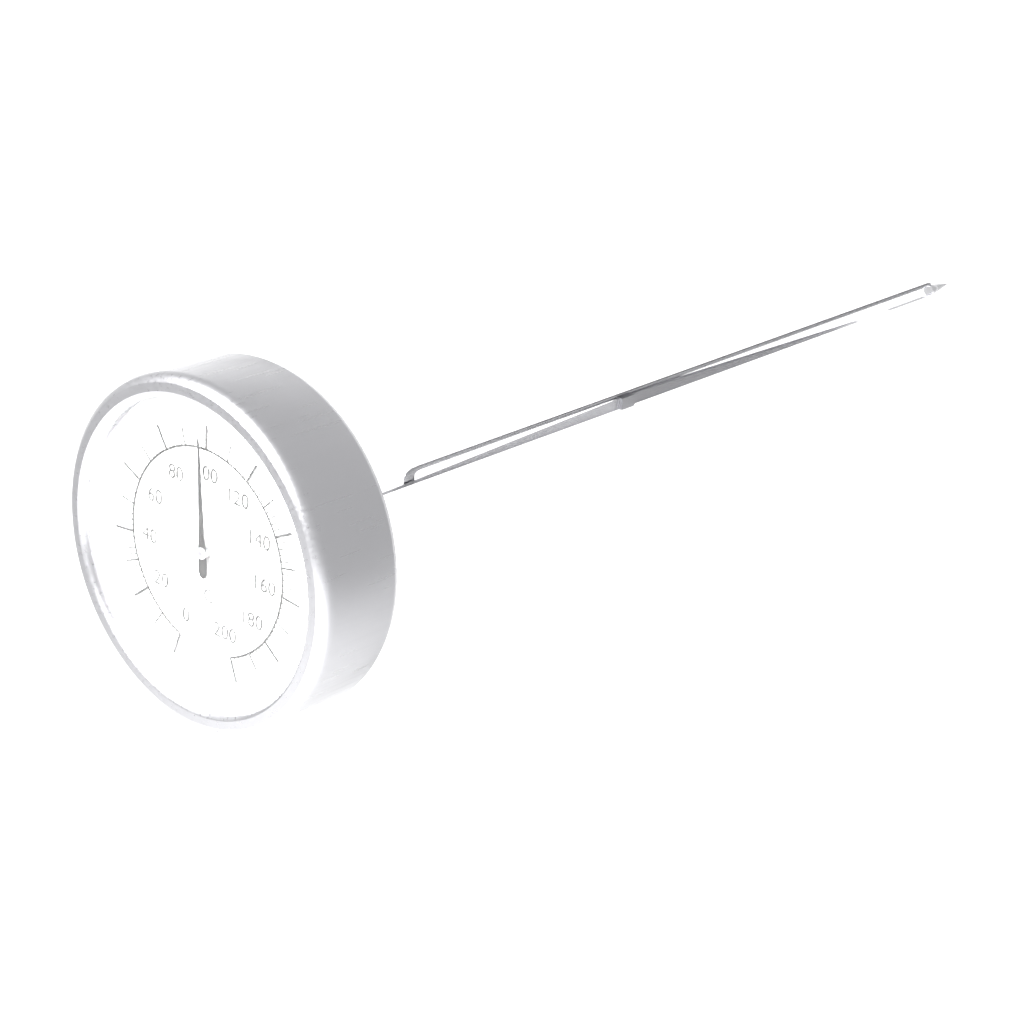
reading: 98 °C
